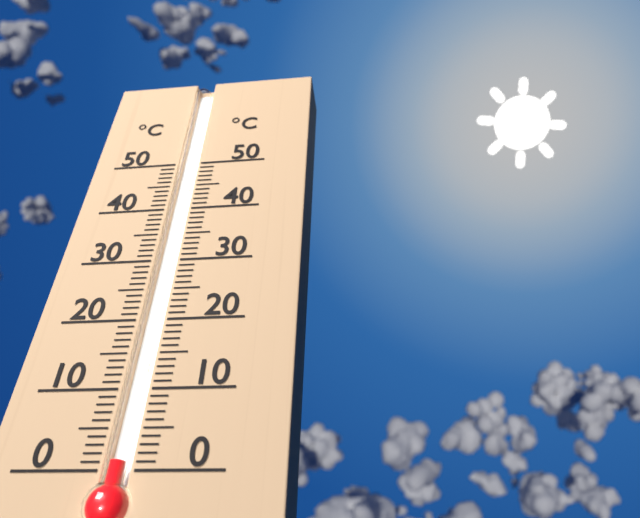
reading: 1 °C
